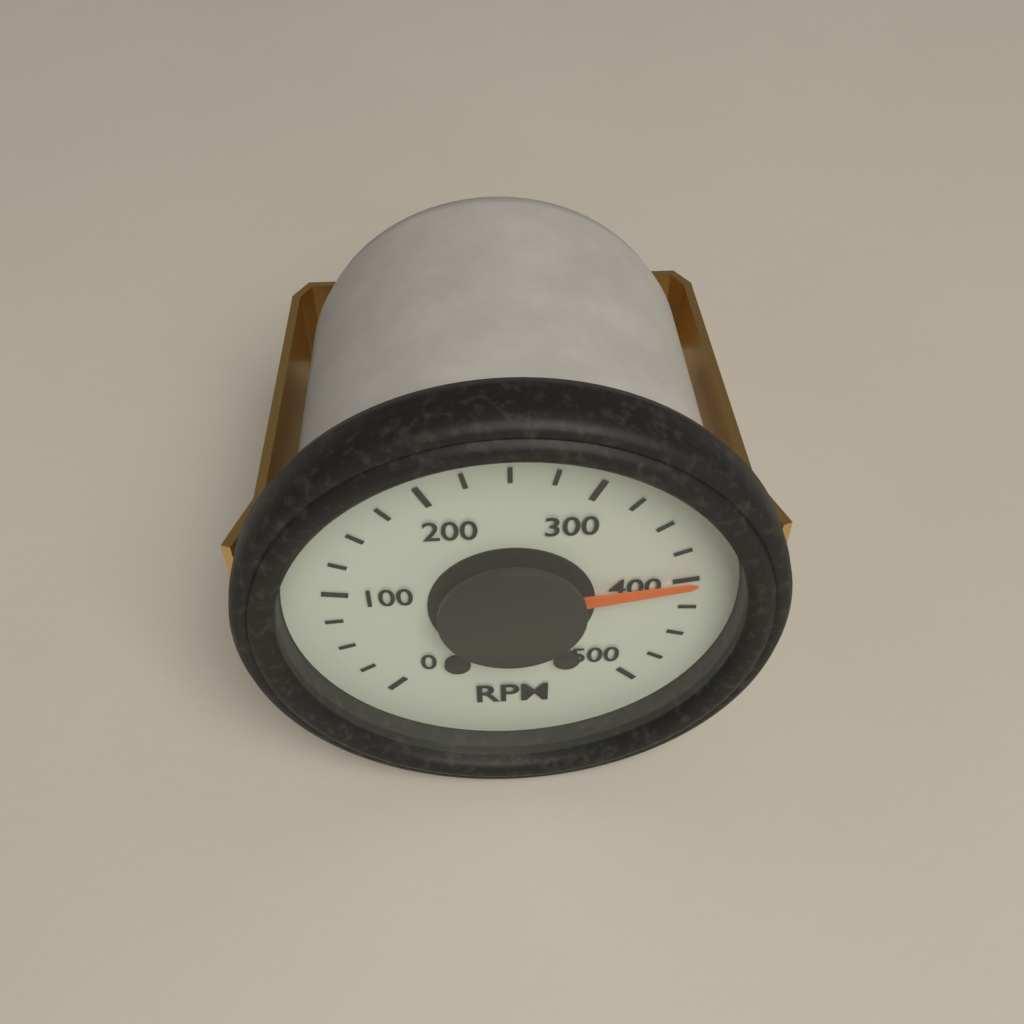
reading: 400 RPM
